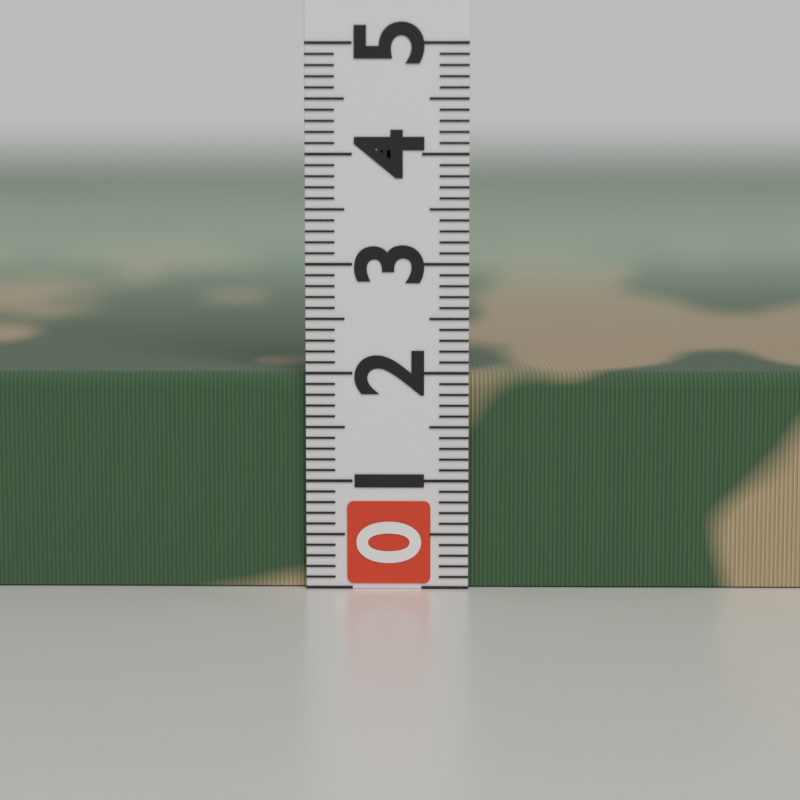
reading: 2.0 (no unit)
